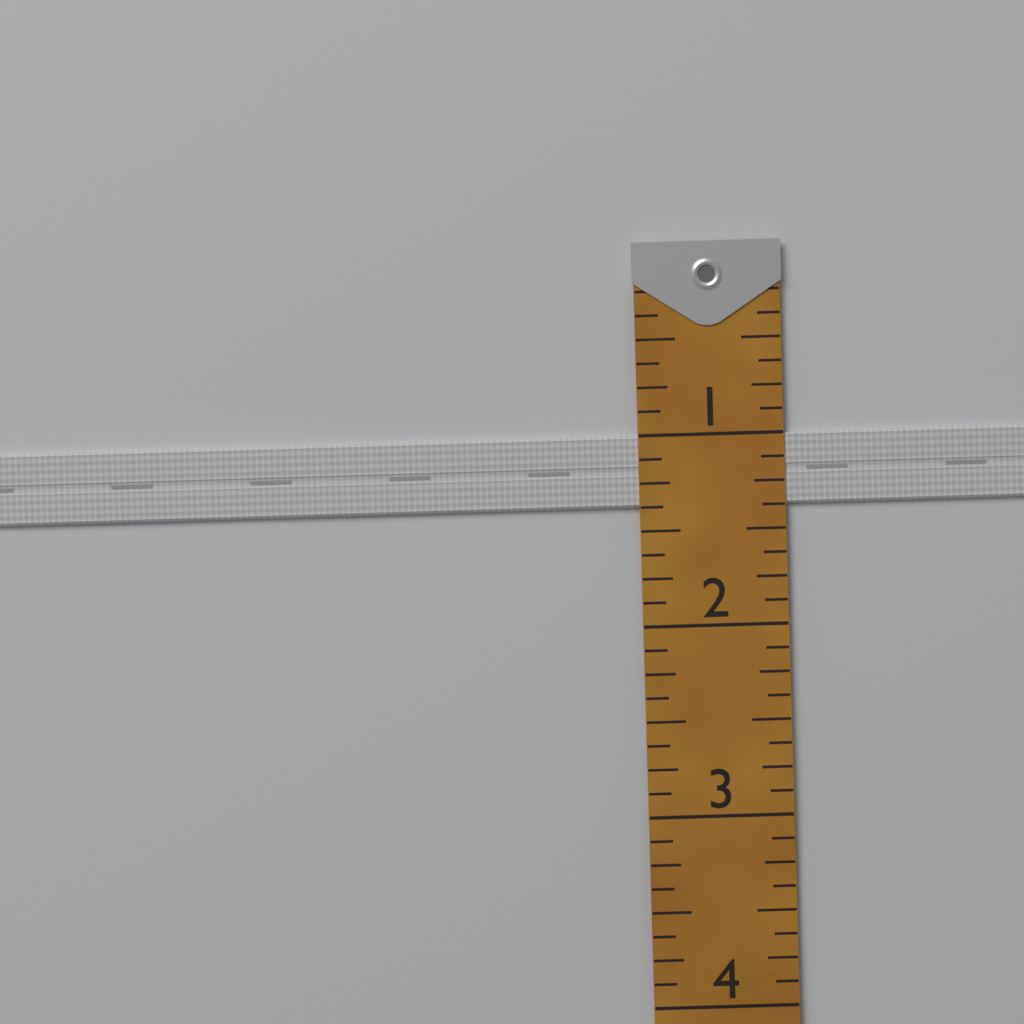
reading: 1.375 (no unit)
